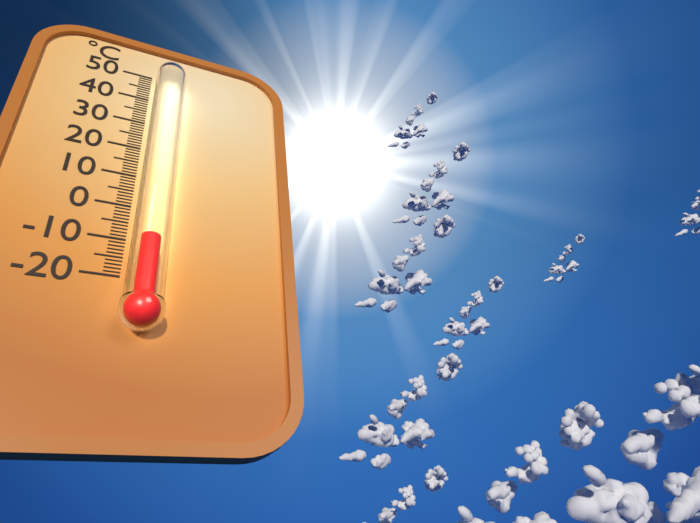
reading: -12 °C
